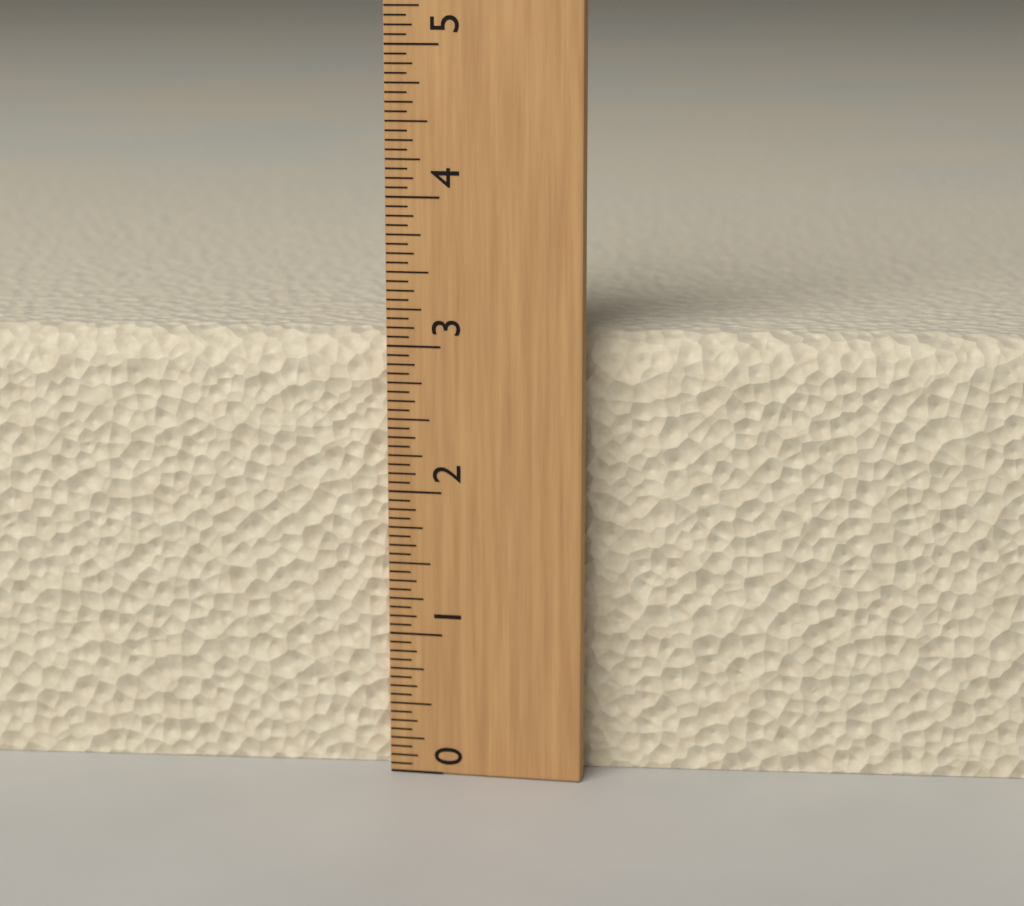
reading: 3.0625 (no unit)
